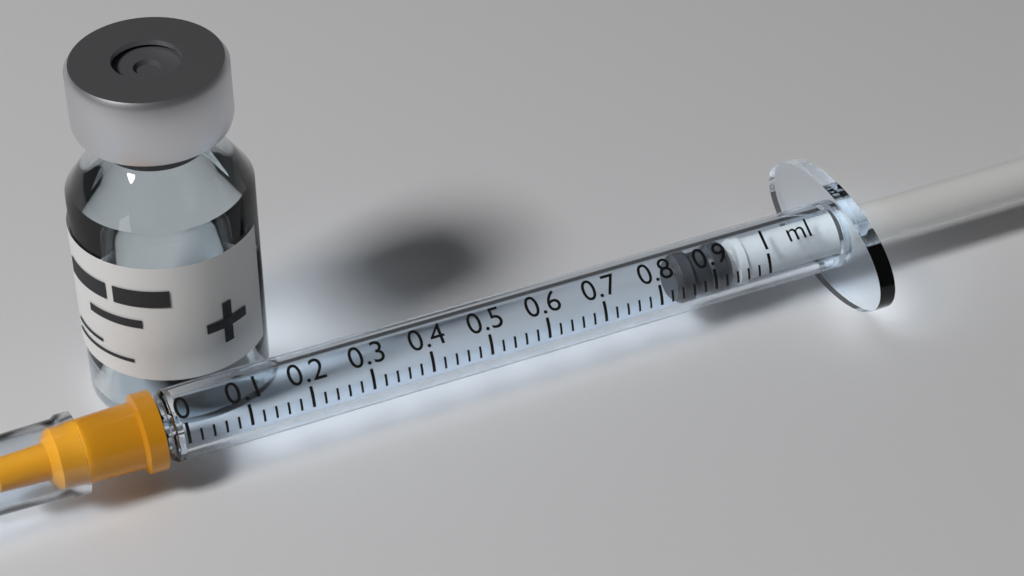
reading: 0.84 ml
